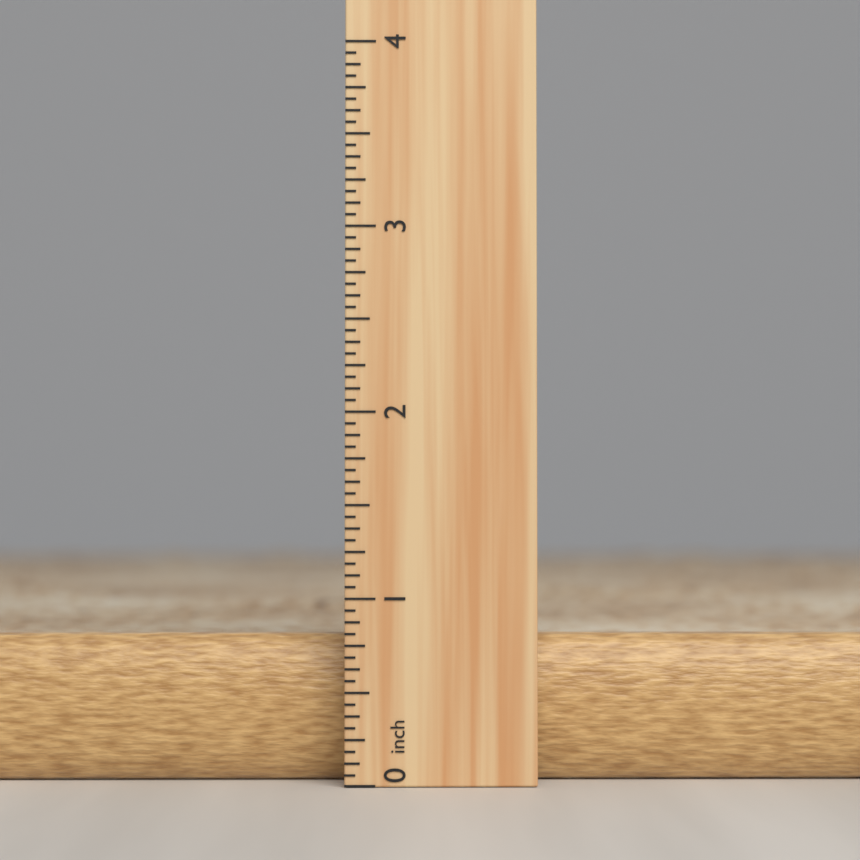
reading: 0.9375 inch
